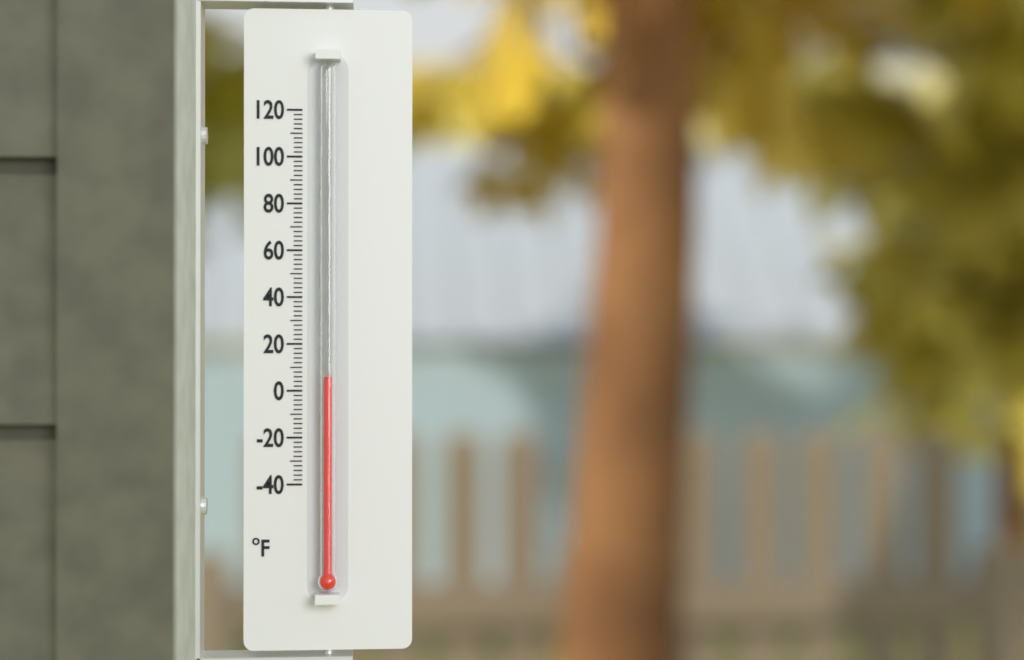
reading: 6 °F
